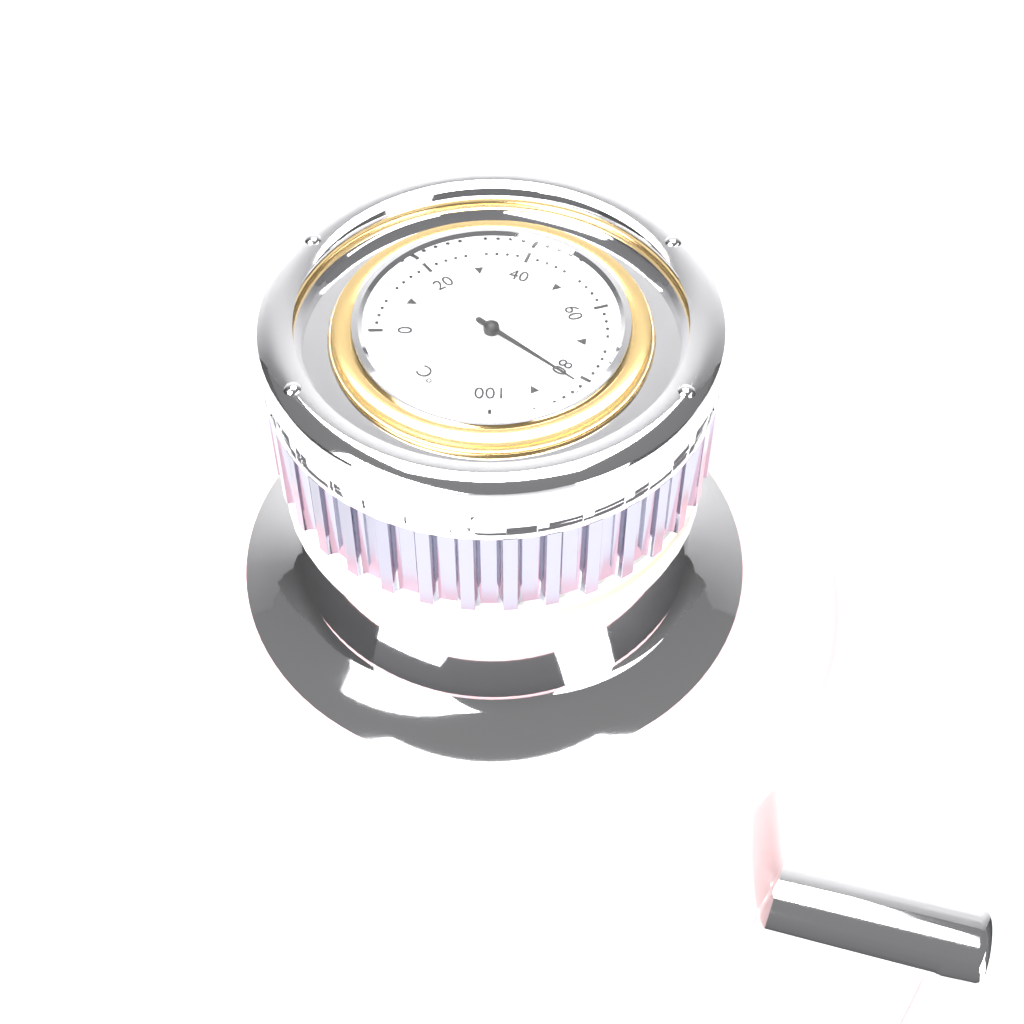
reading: 82 °C
